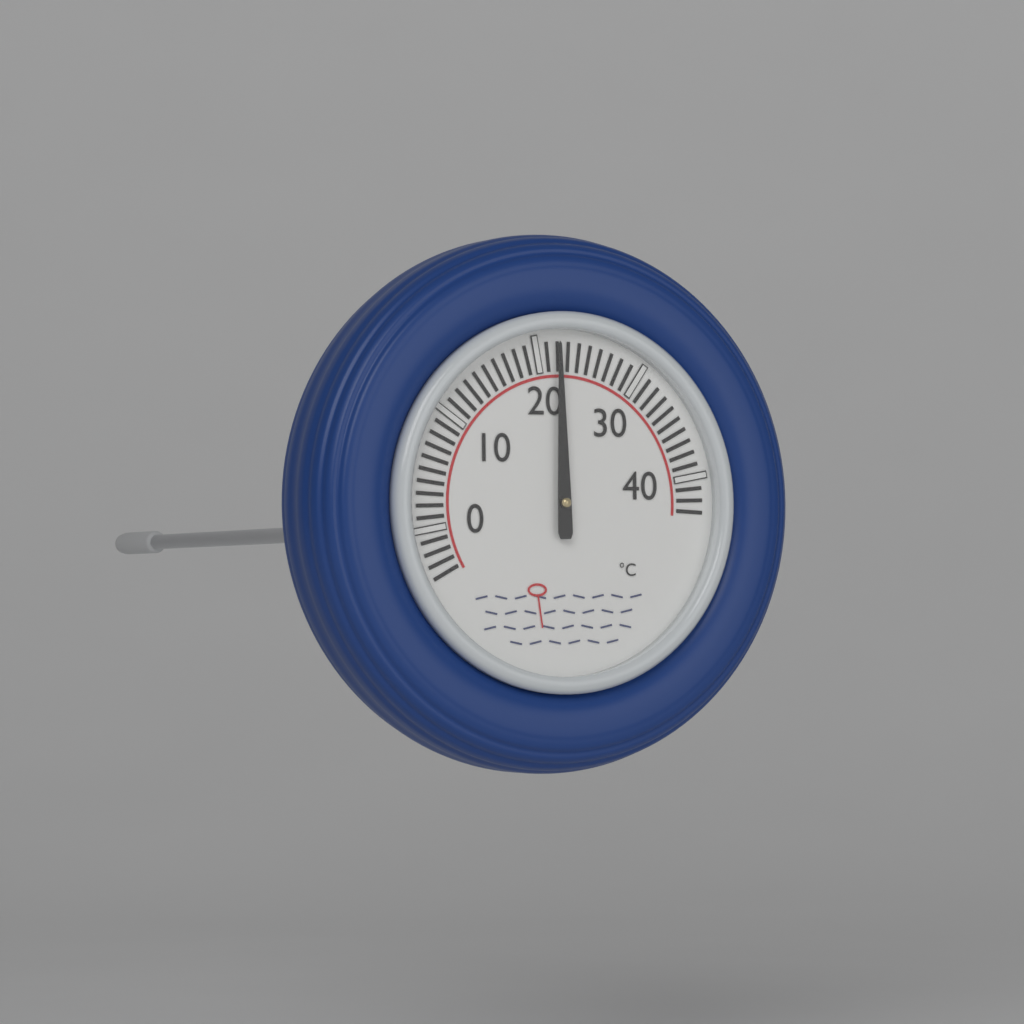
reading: 22 °C
